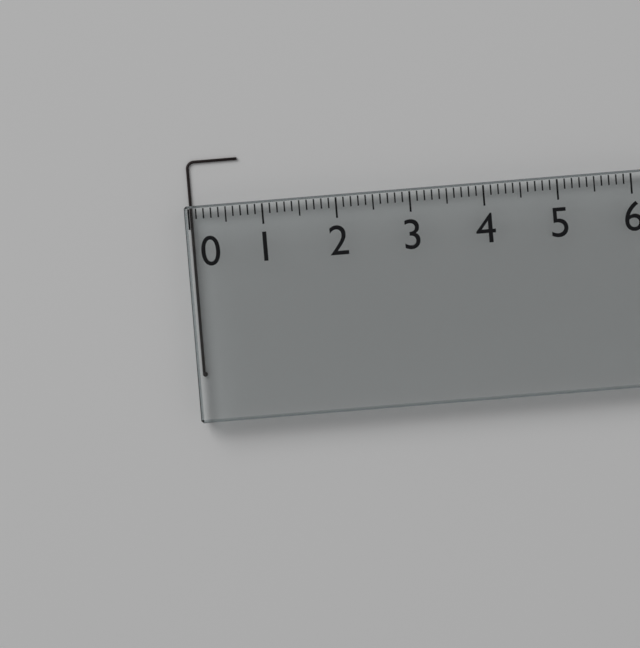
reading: 0.7 (no unit)
